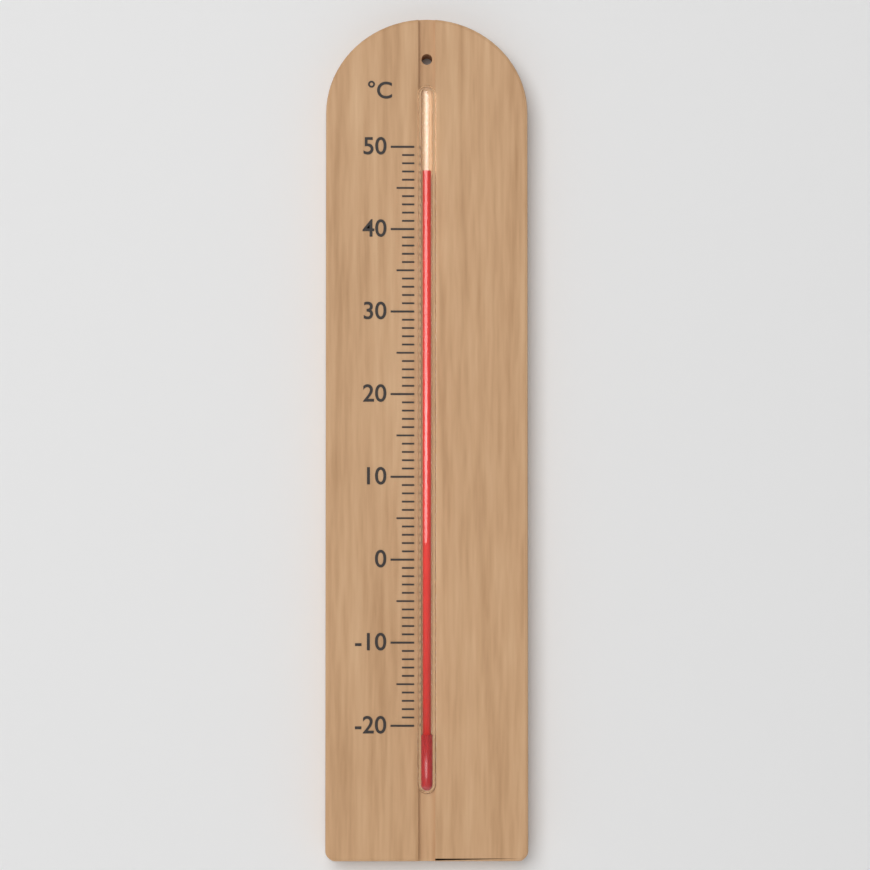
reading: 47 °C
